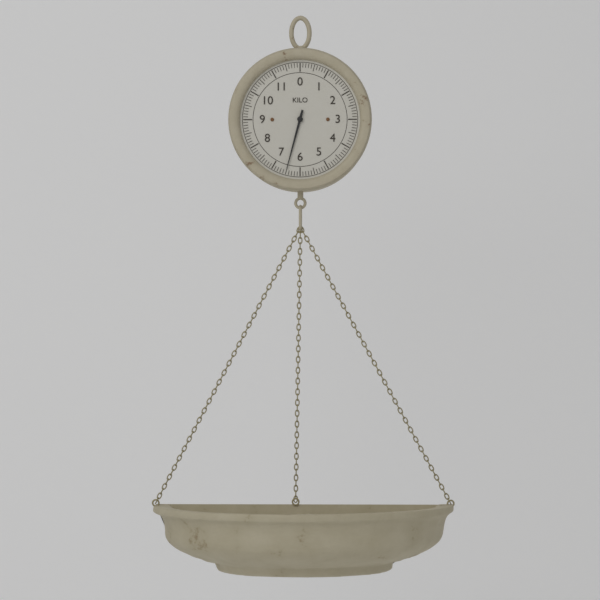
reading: 6.5 kg
